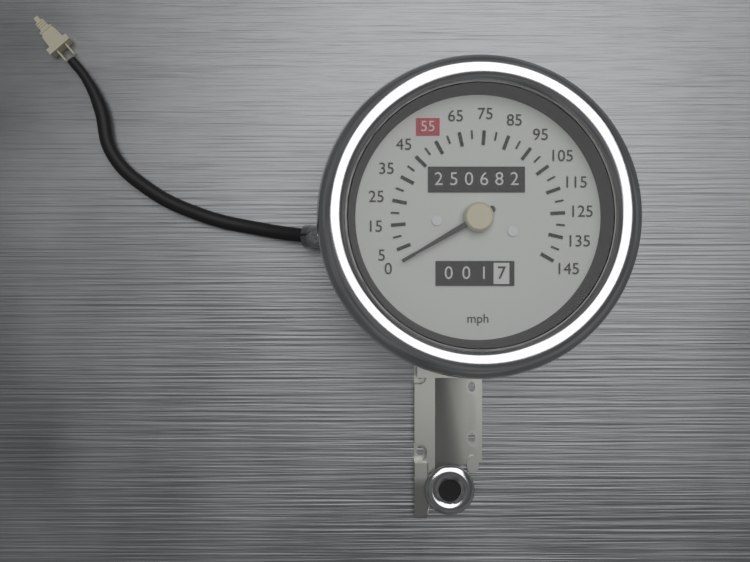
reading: 0 mph
